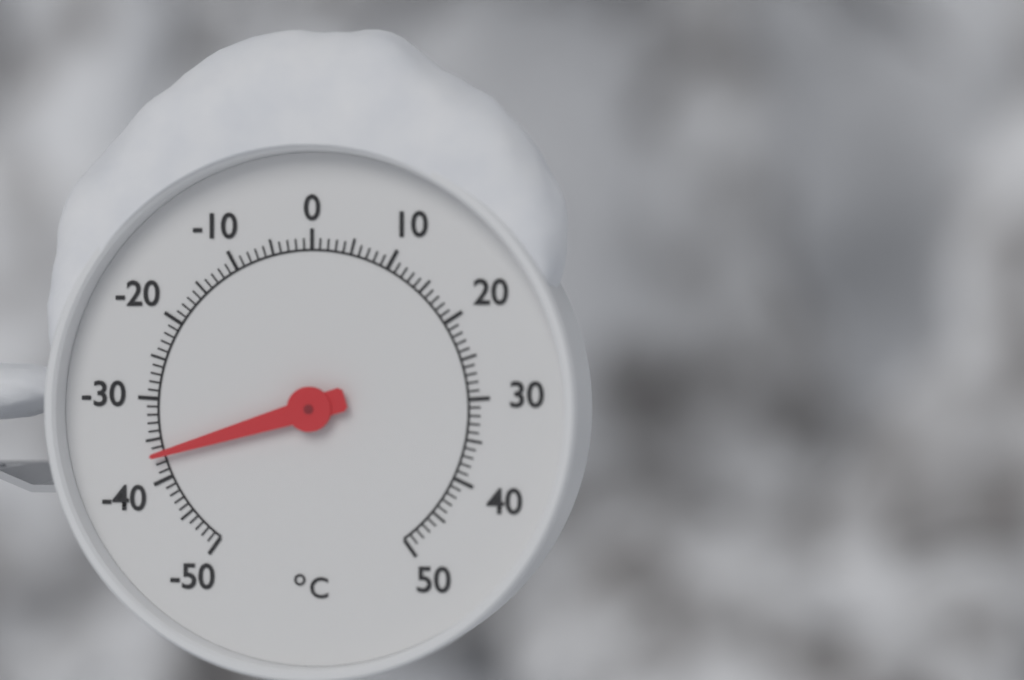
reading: -37 °C
